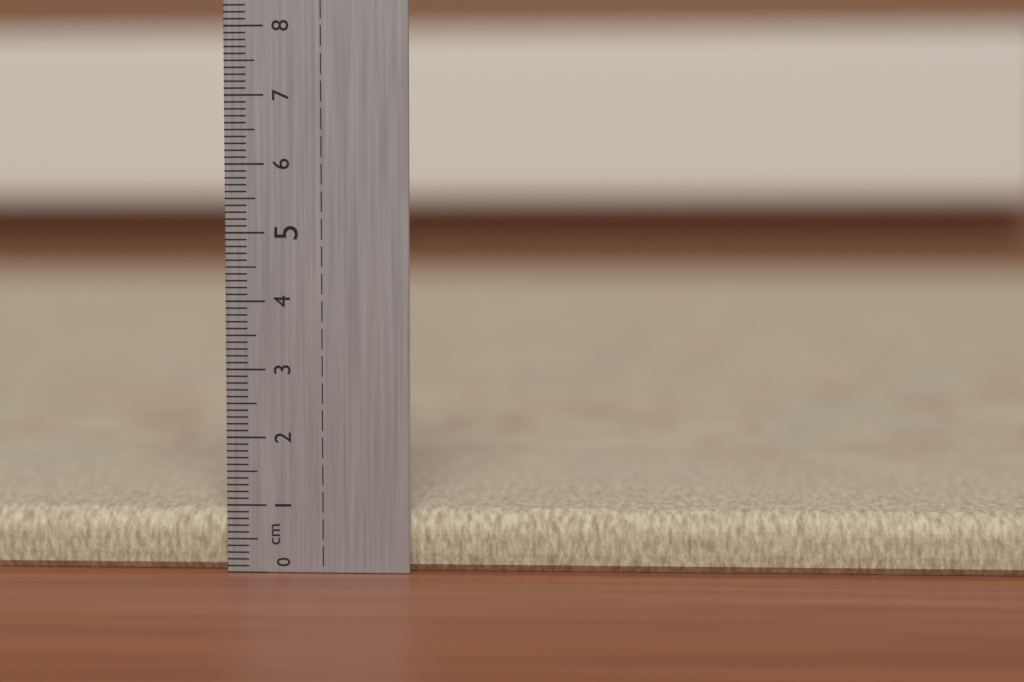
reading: 0.9 cm
